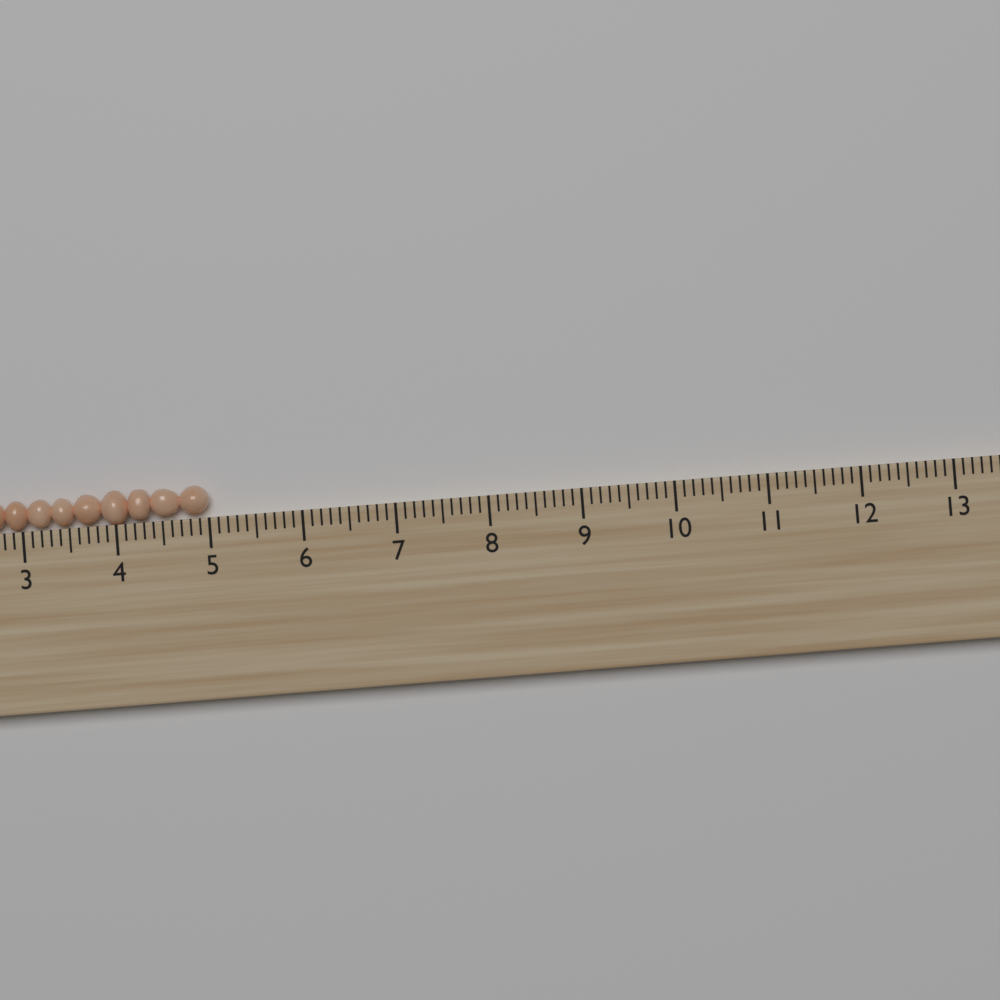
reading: 5.0 (no unit)
